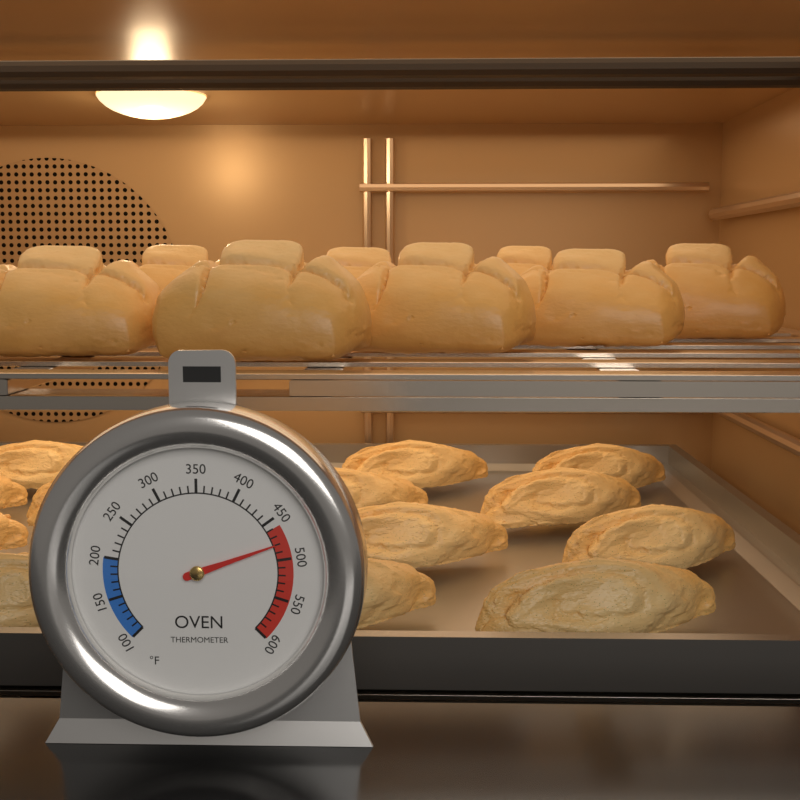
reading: 480 °F
